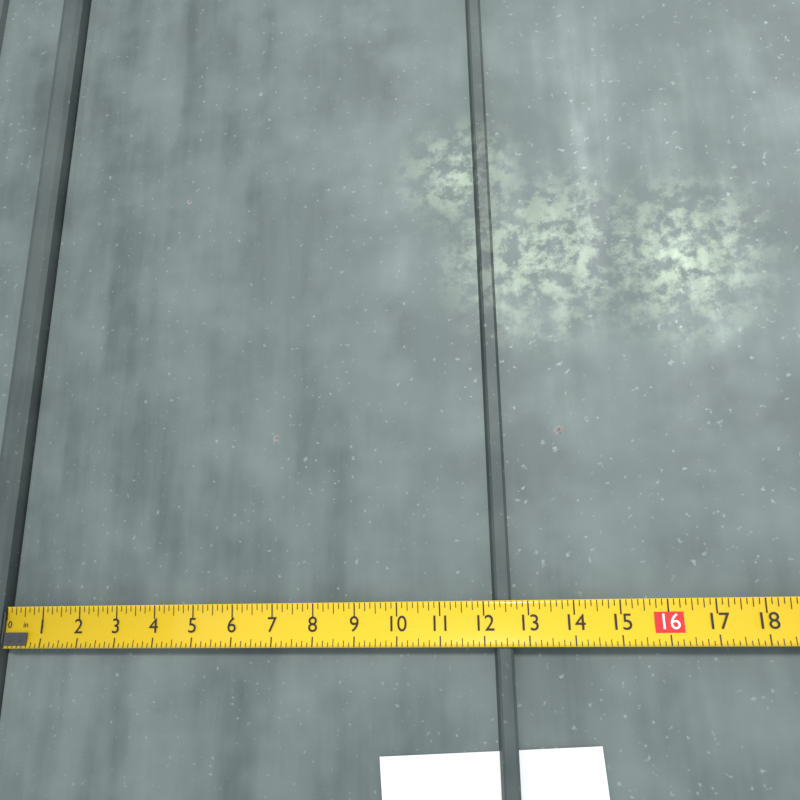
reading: 12.625 in
